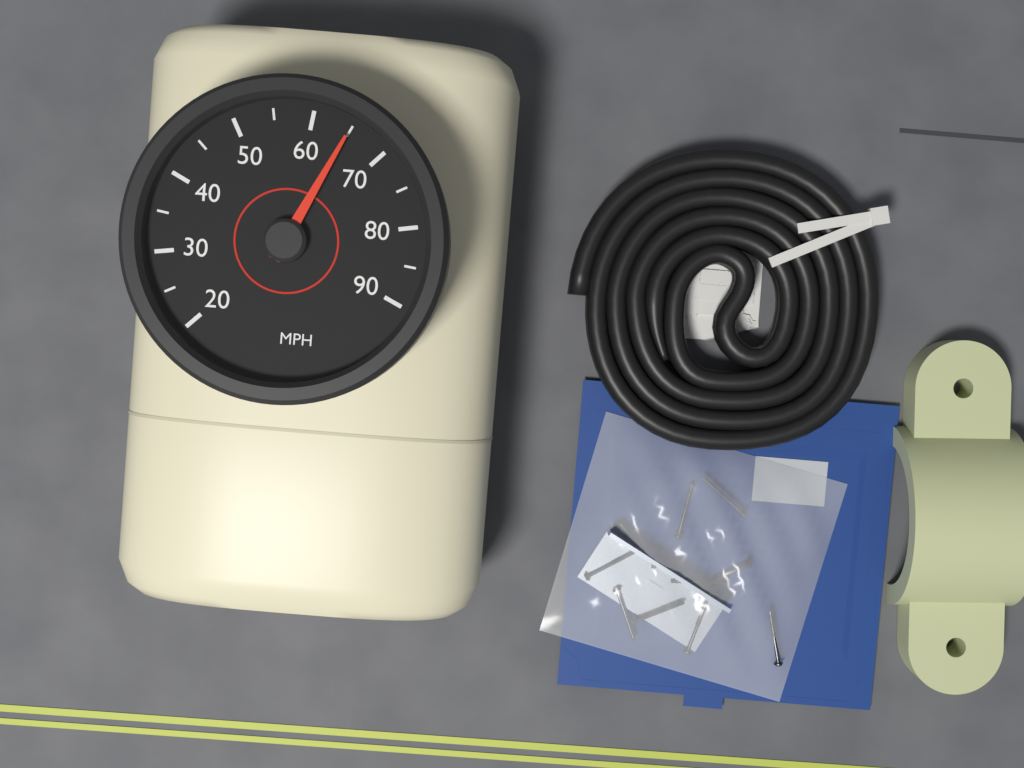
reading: 65 MPH
